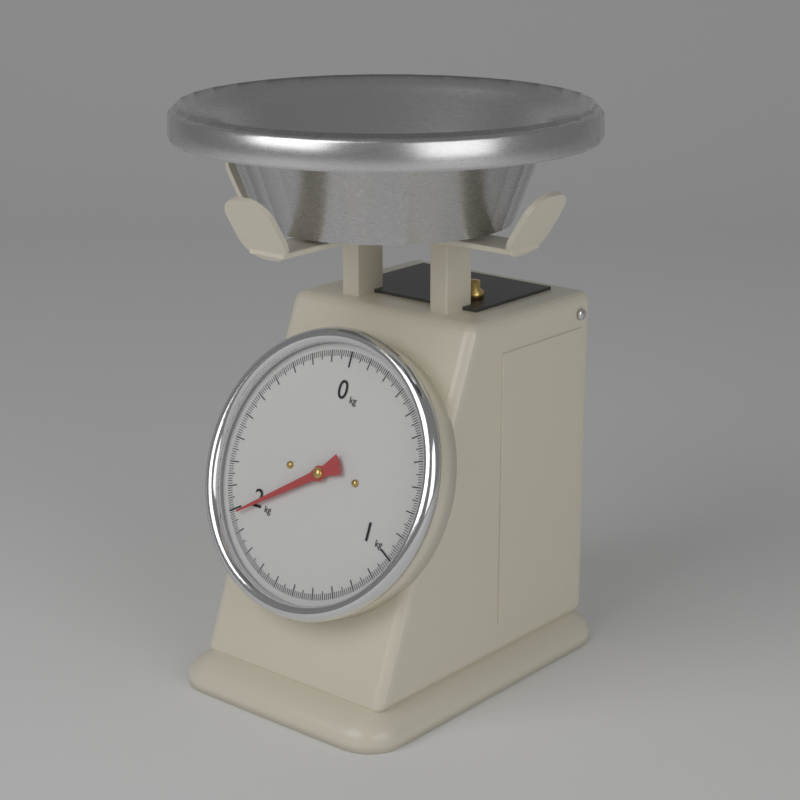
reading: 1.98 kg
